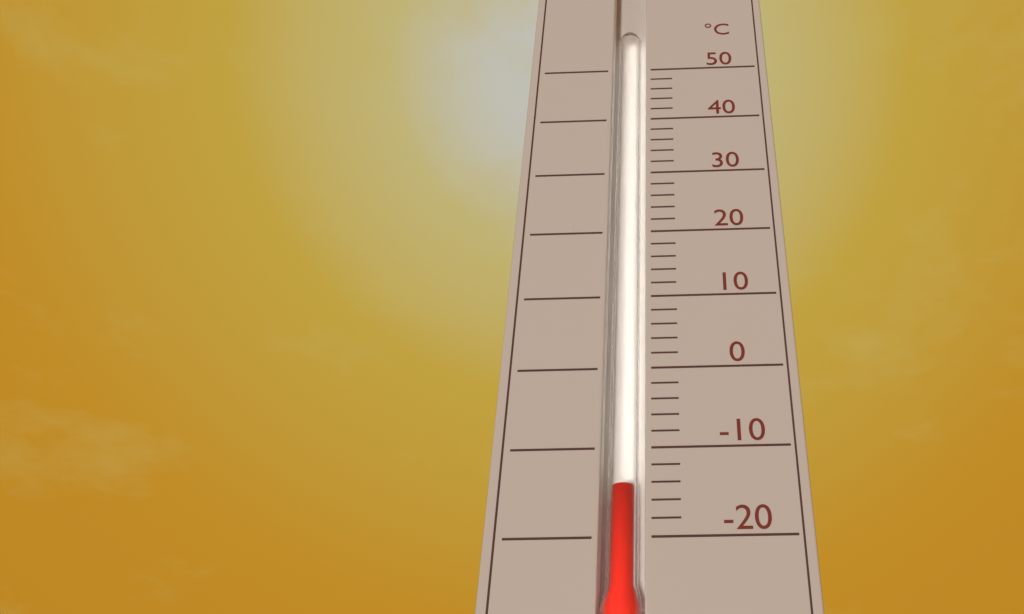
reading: -14 °C
